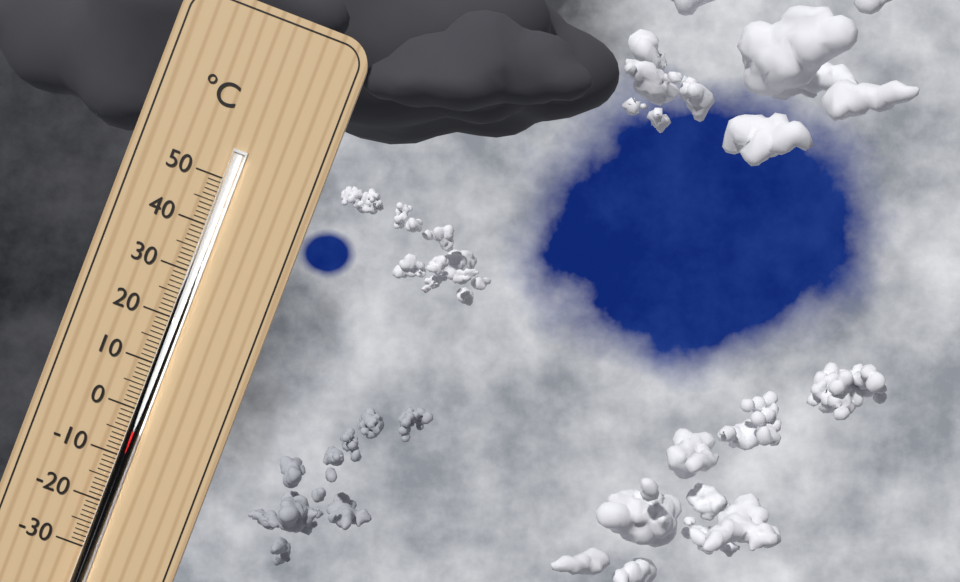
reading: -4 °C
